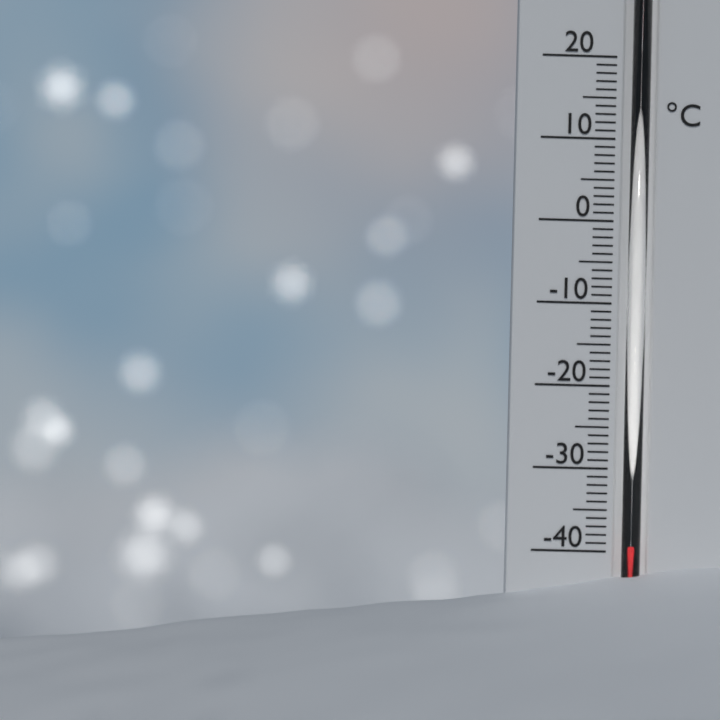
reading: -39 °C
